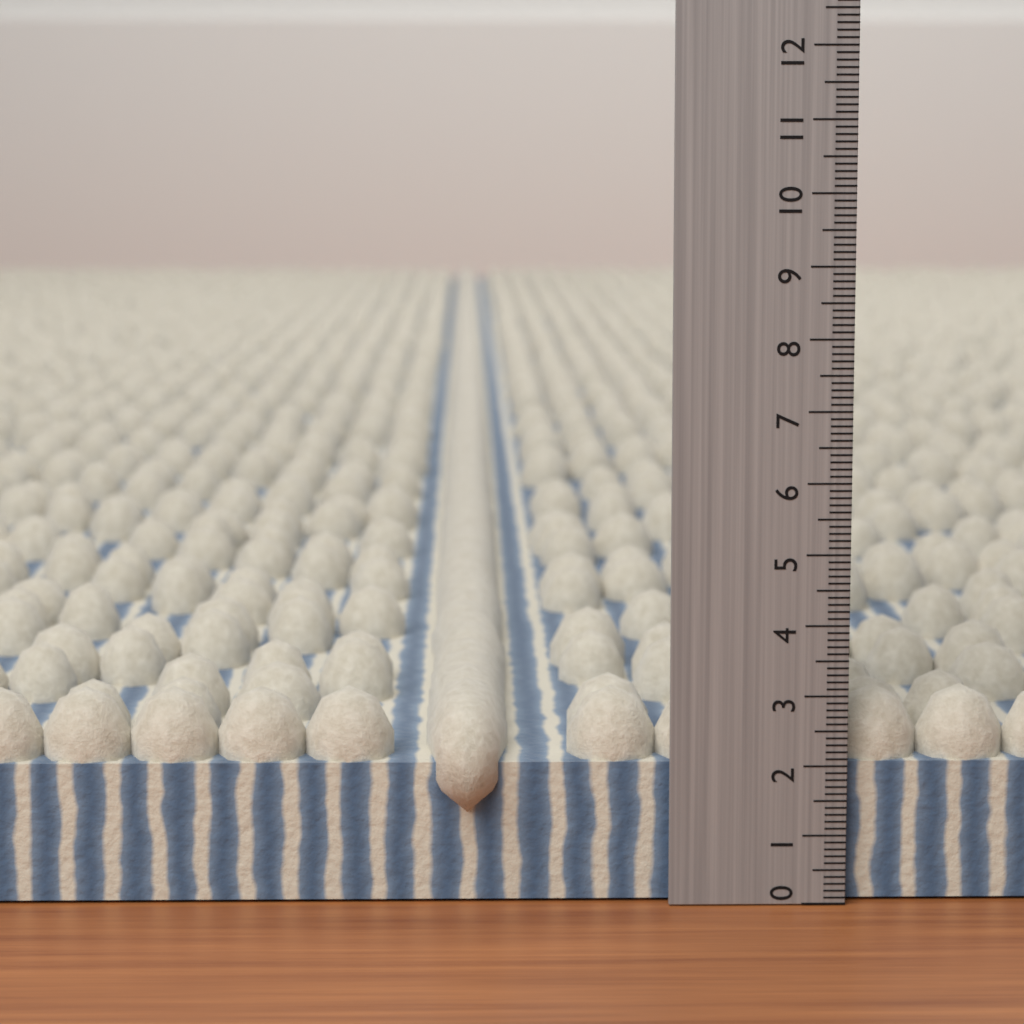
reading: 3.0 (no unit)
